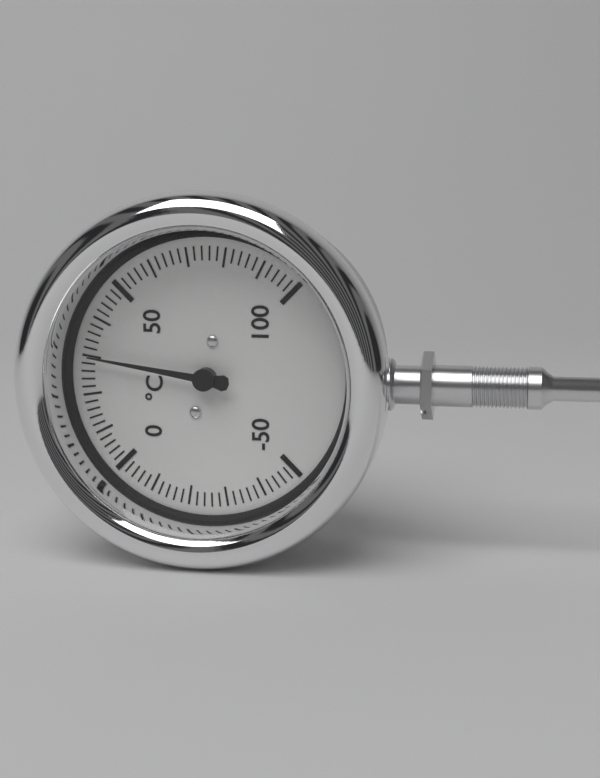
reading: 30 °C
